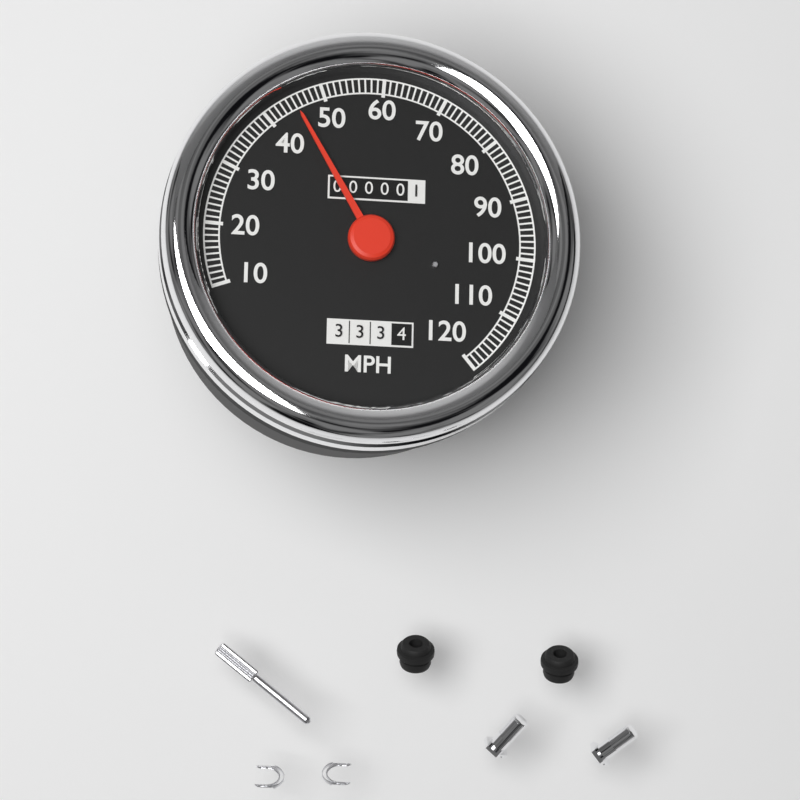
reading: 45 MPH
